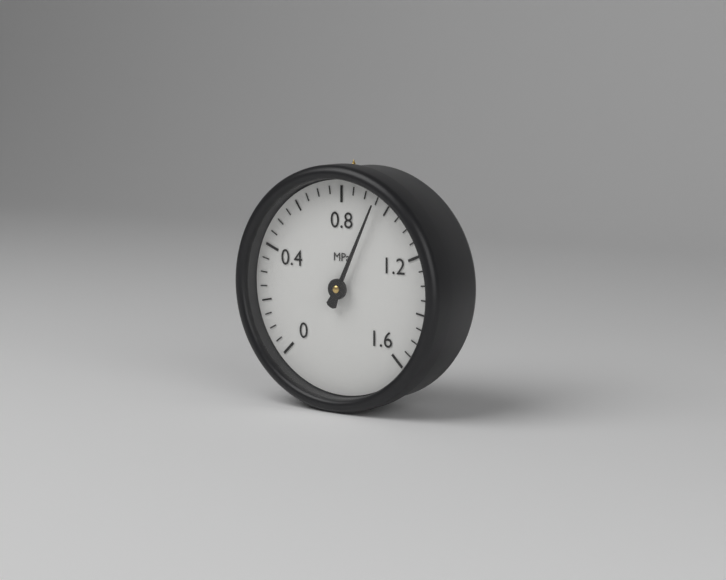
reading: 0.95 MPa
